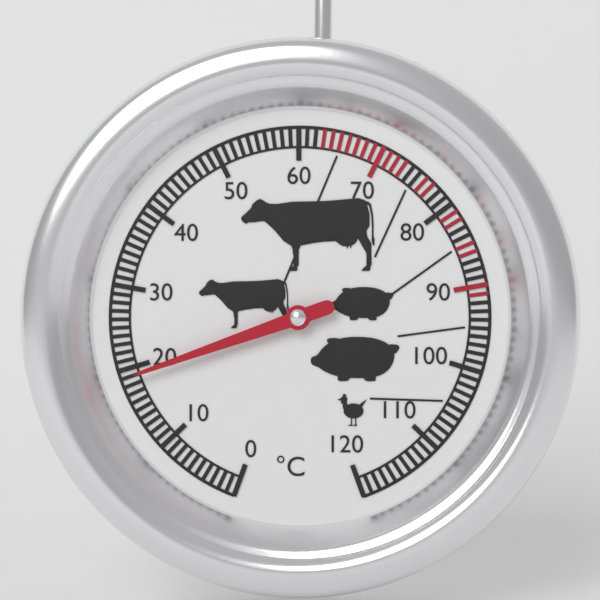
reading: 19 °C
